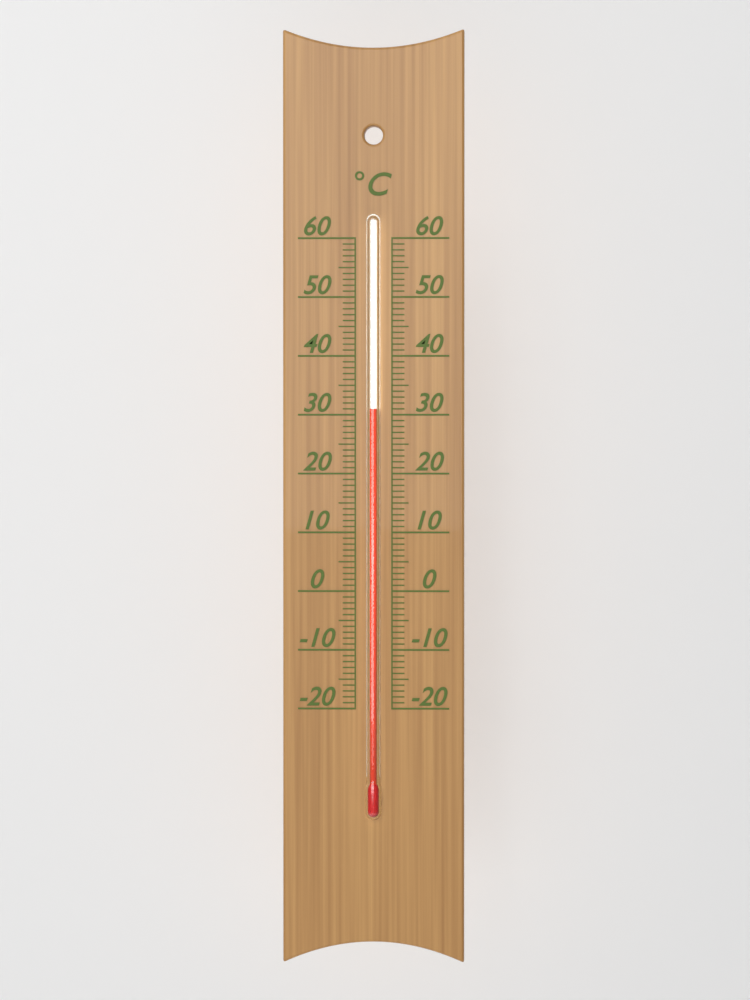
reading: 31 °C
